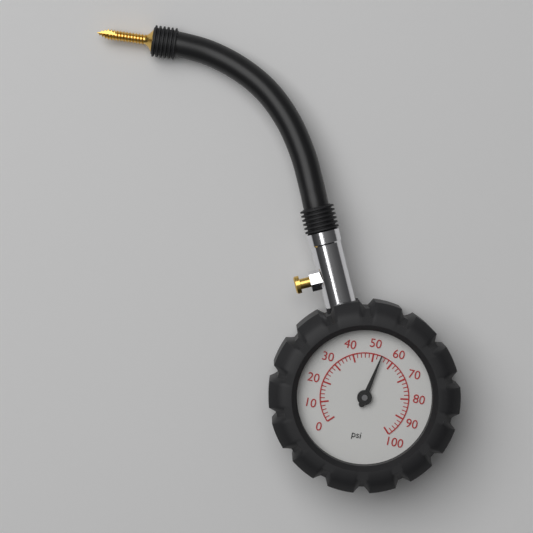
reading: 54 psi
